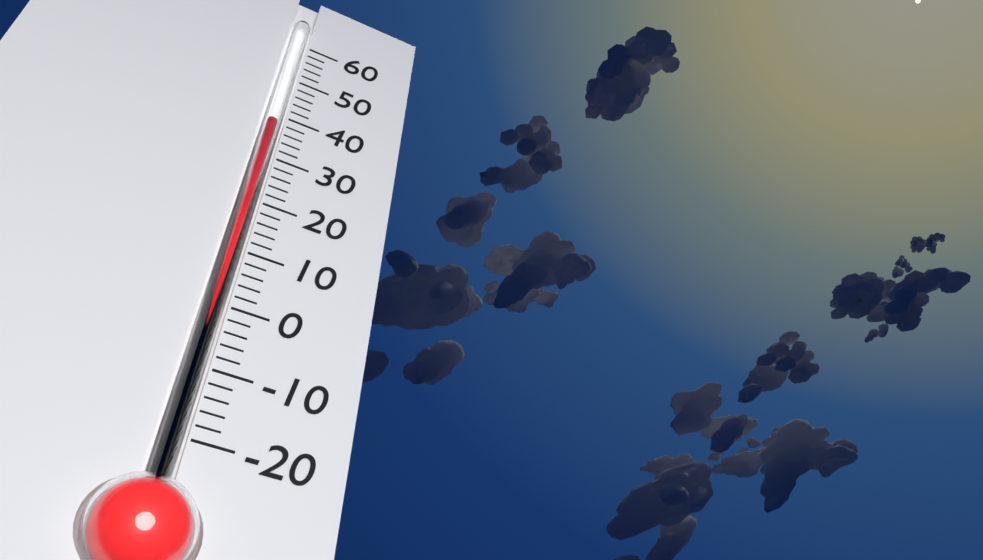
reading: 38 (no unit)
